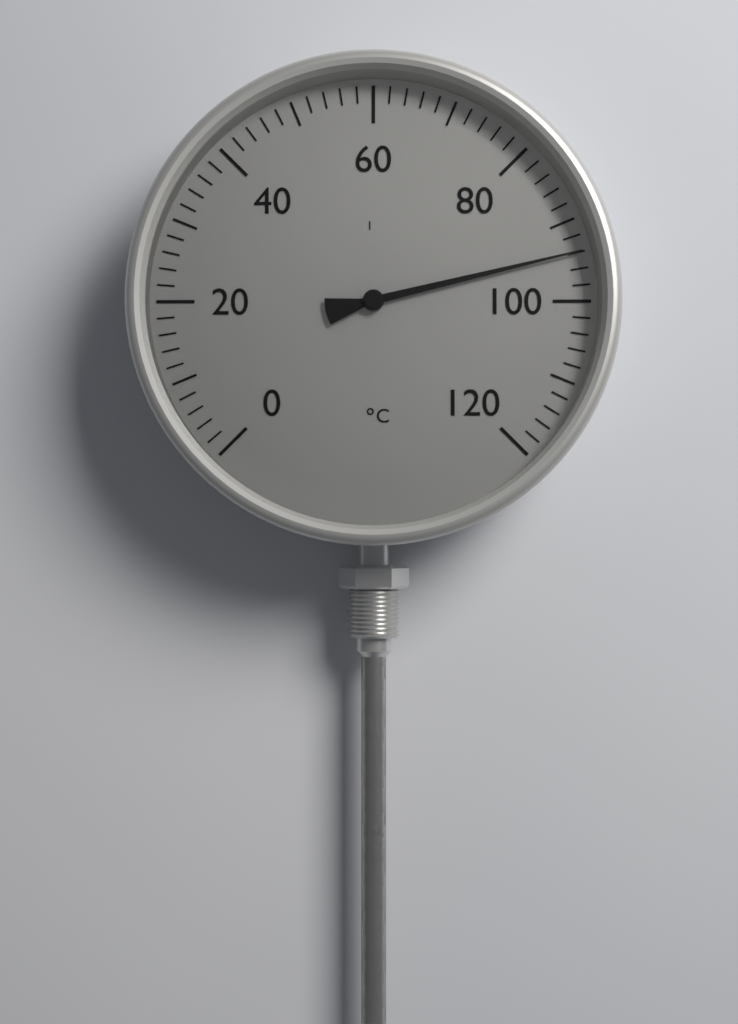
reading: 94 °C
